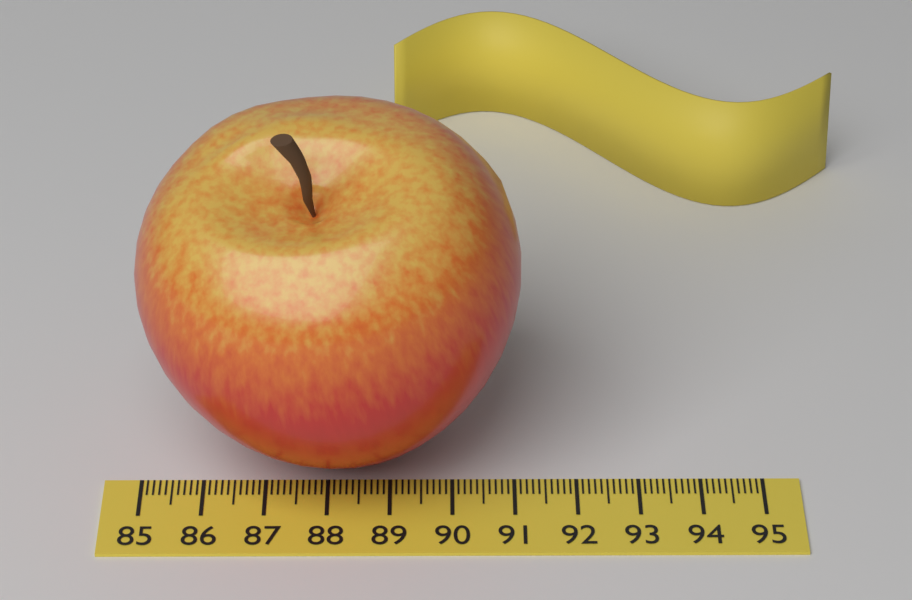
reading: 91.1 (no unit)
